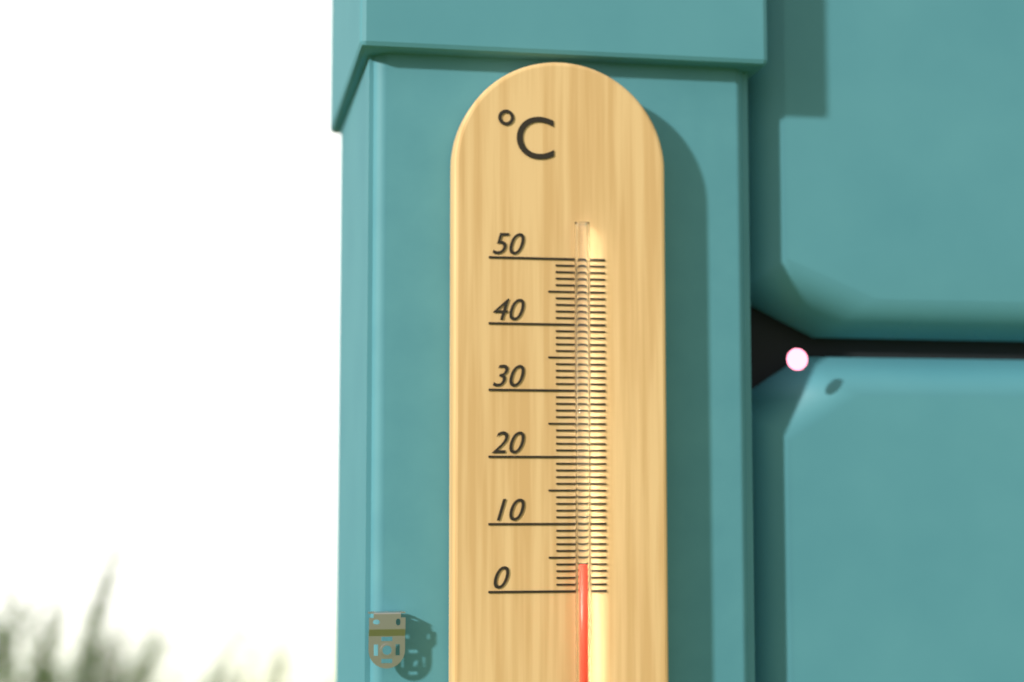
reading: 4 °C
